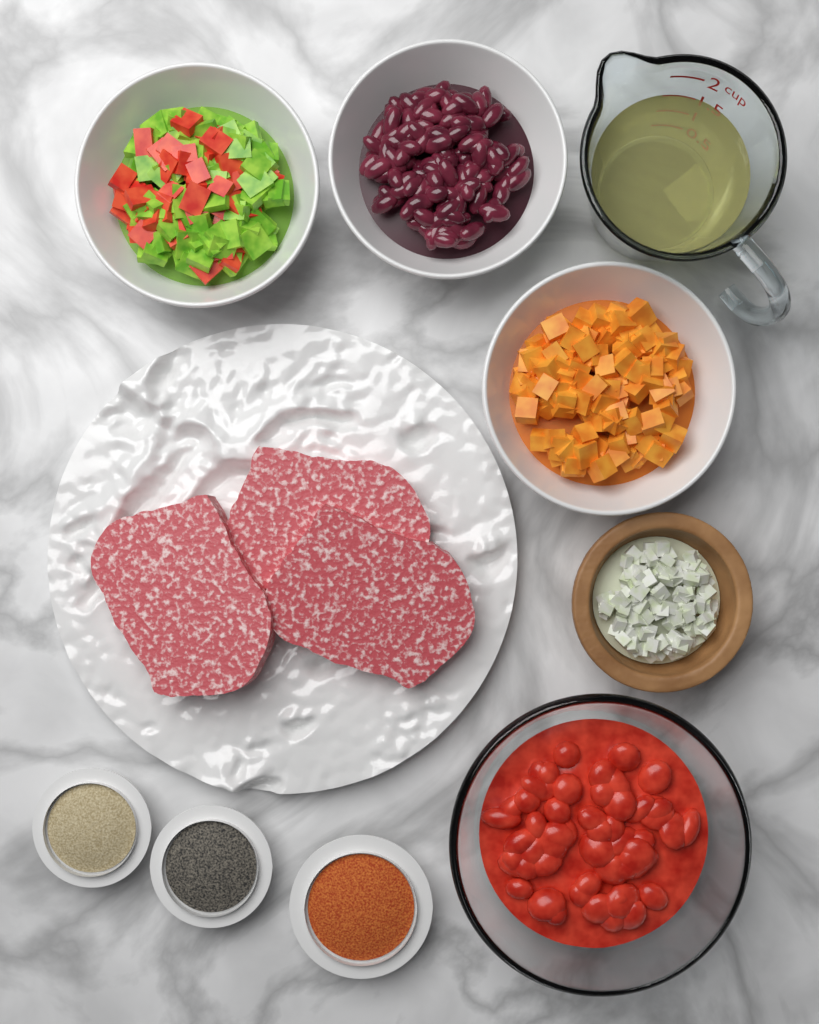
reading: 1.5 cup
